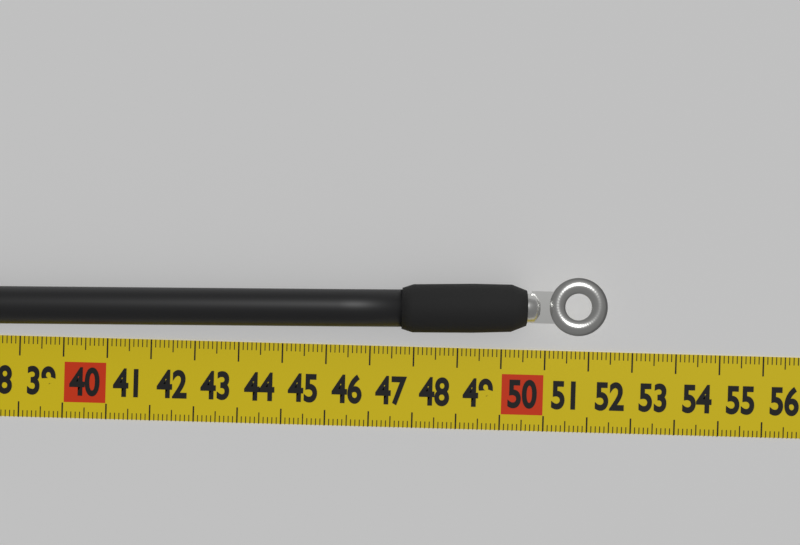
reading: 52.3 cm
